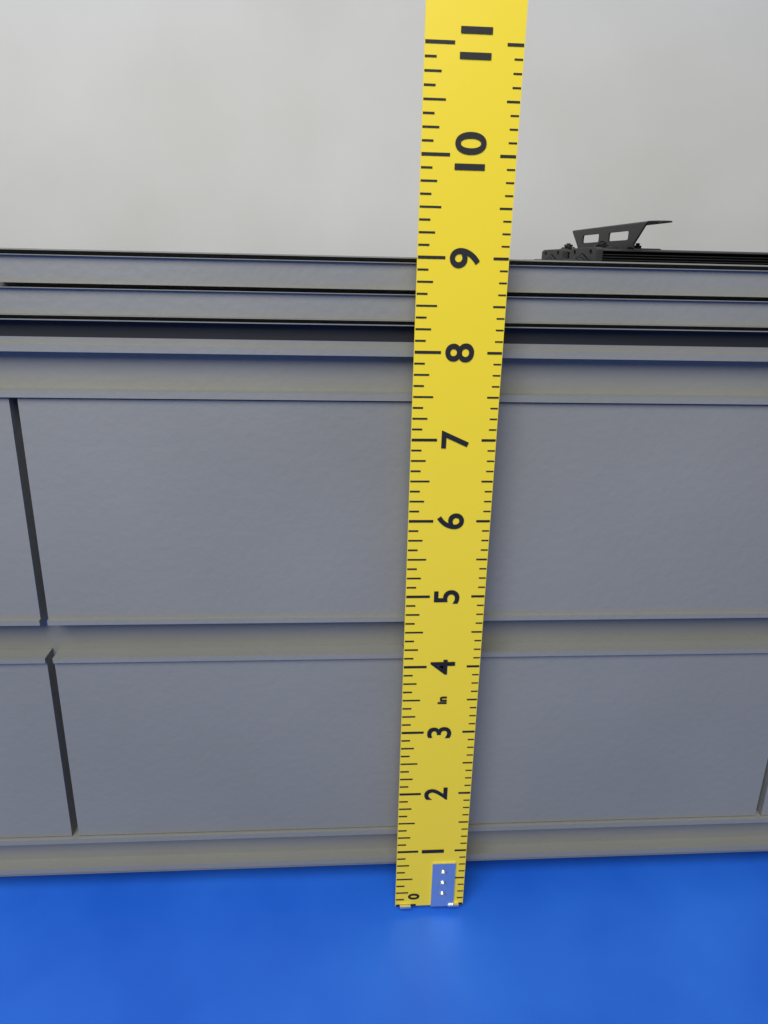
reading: 9.000 in
